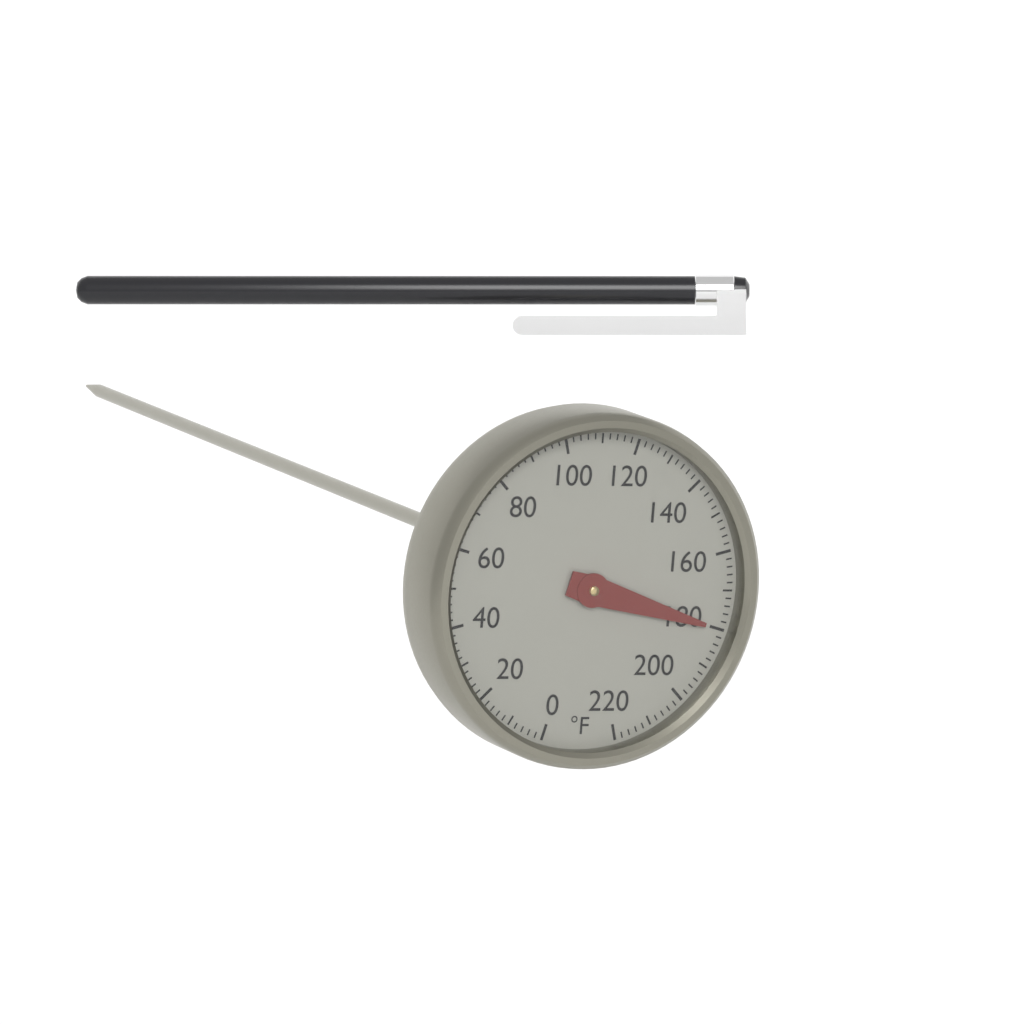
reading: 180 °F
